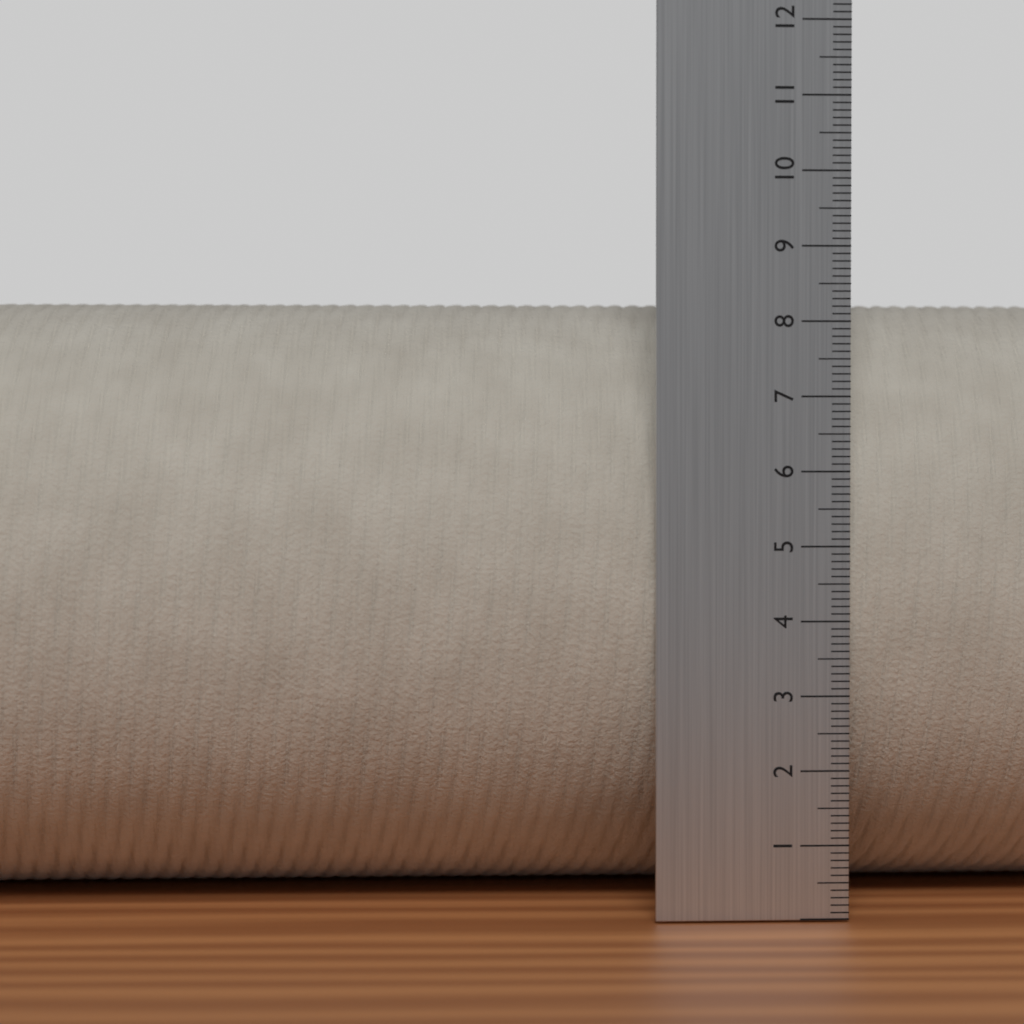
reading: 8.4 cm
